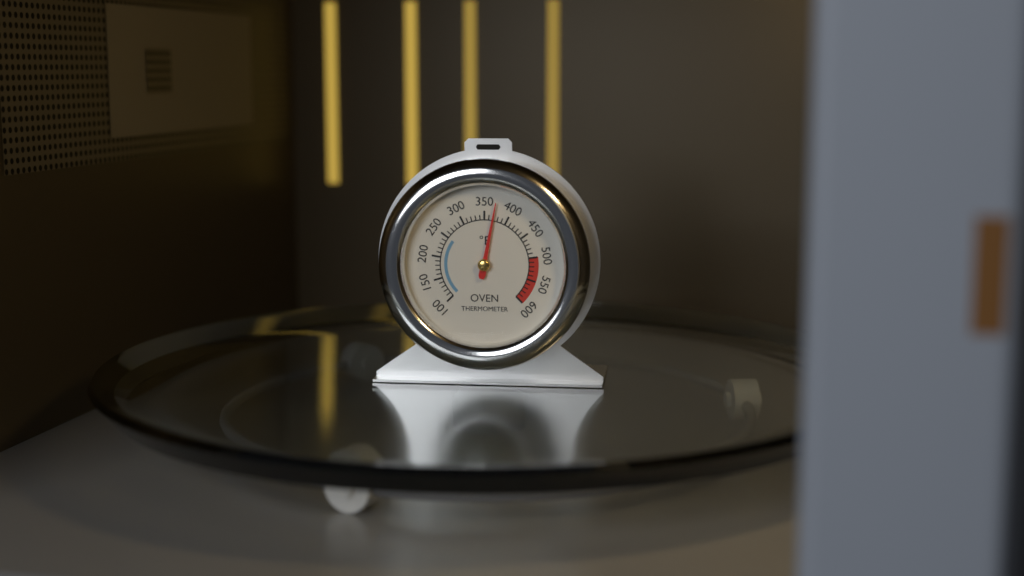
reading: 370 °F
